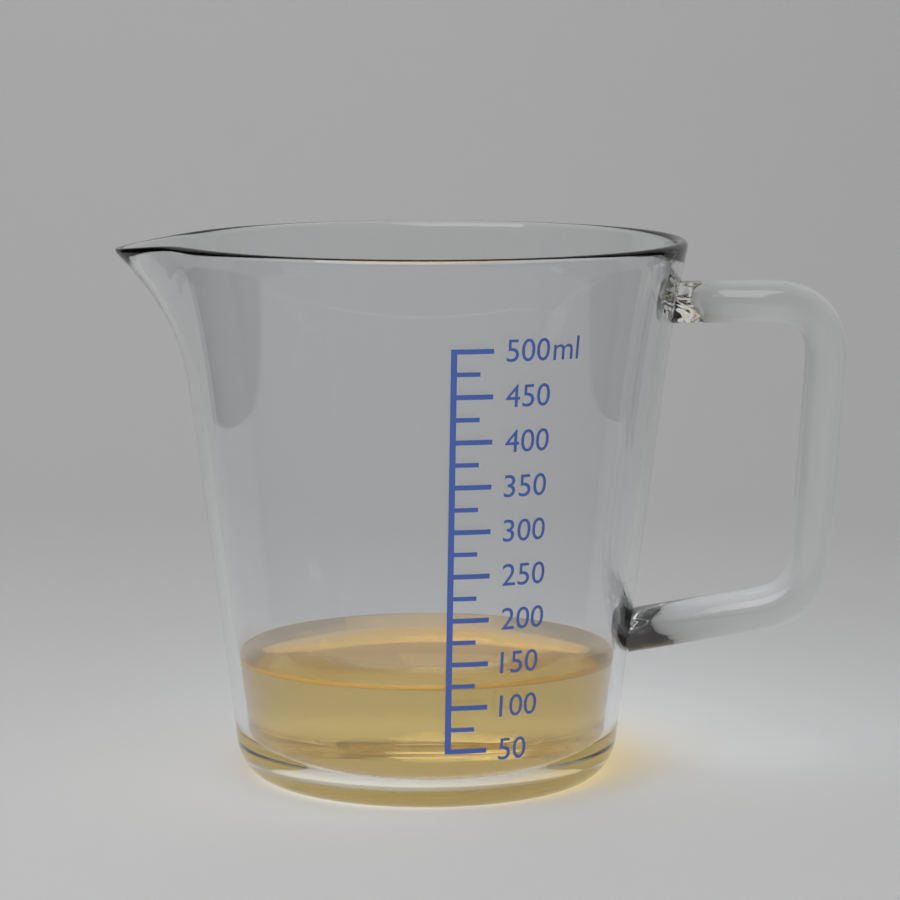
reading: 125 ml
